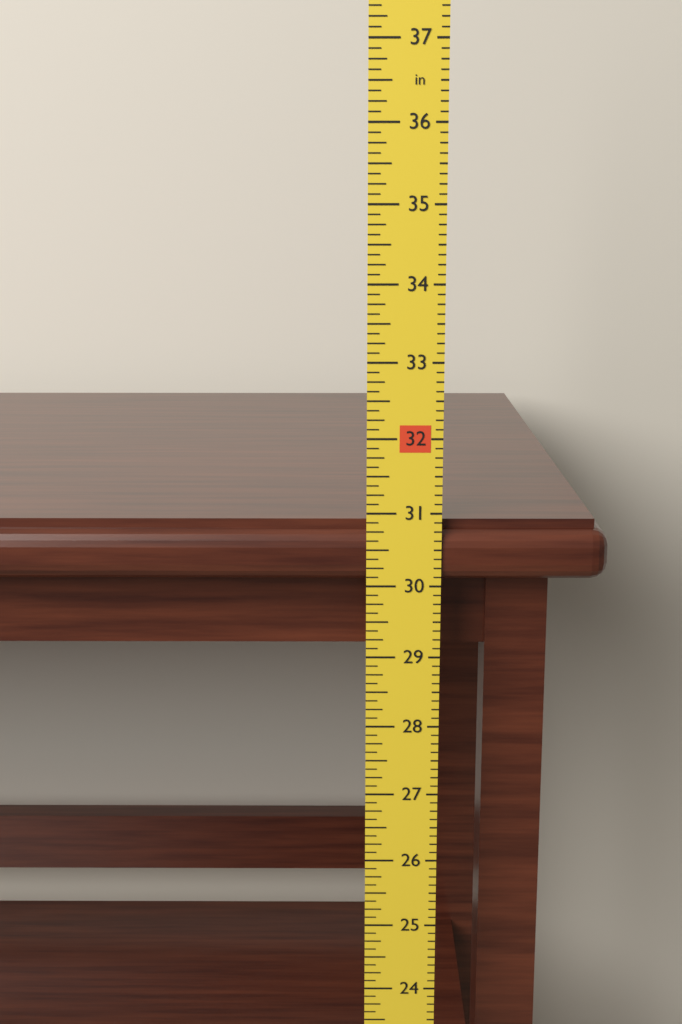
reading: 30.875 in
